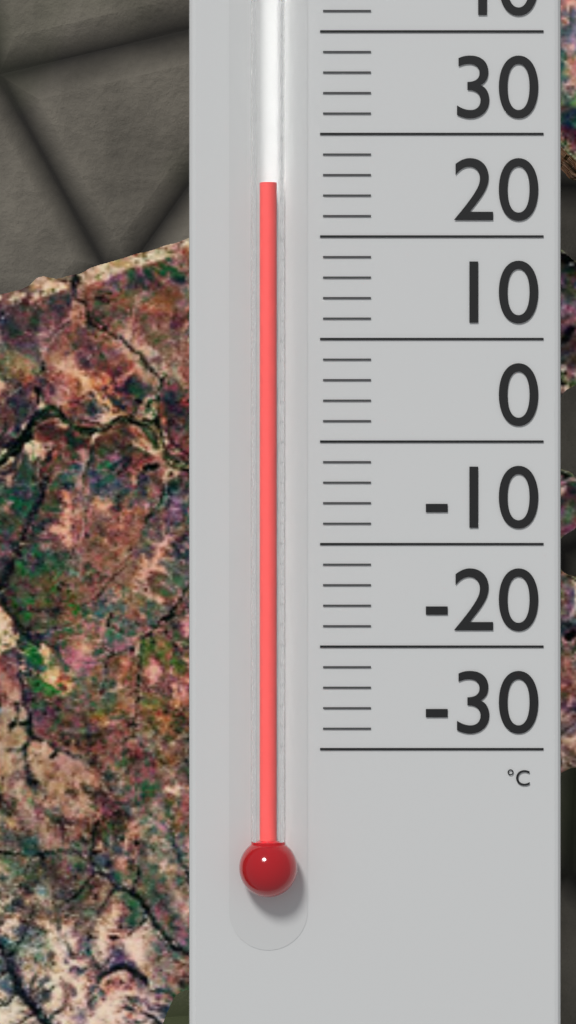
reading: 25 °C
